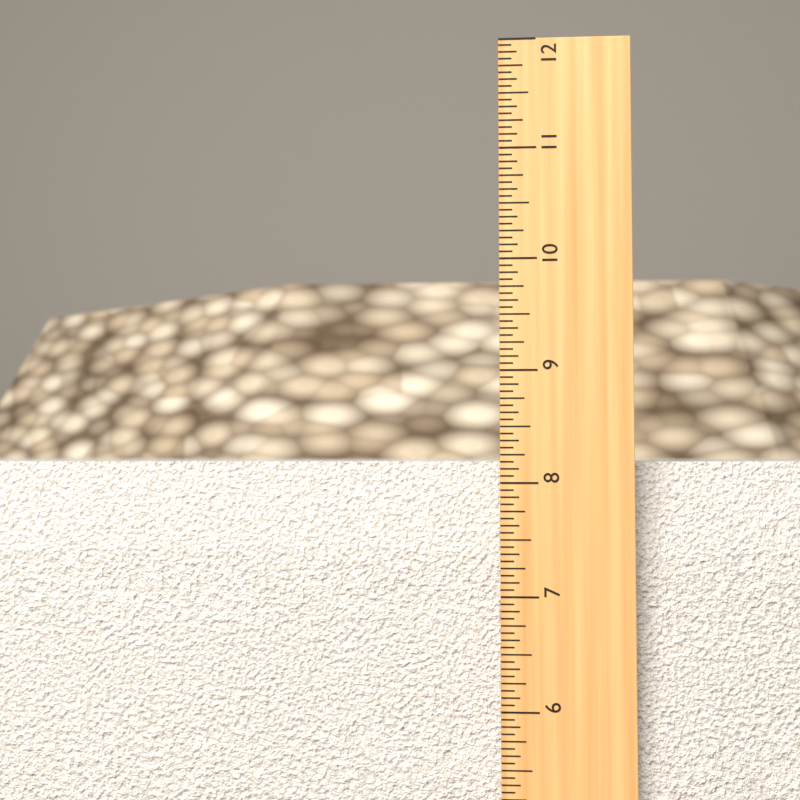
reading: 8.1875 in
